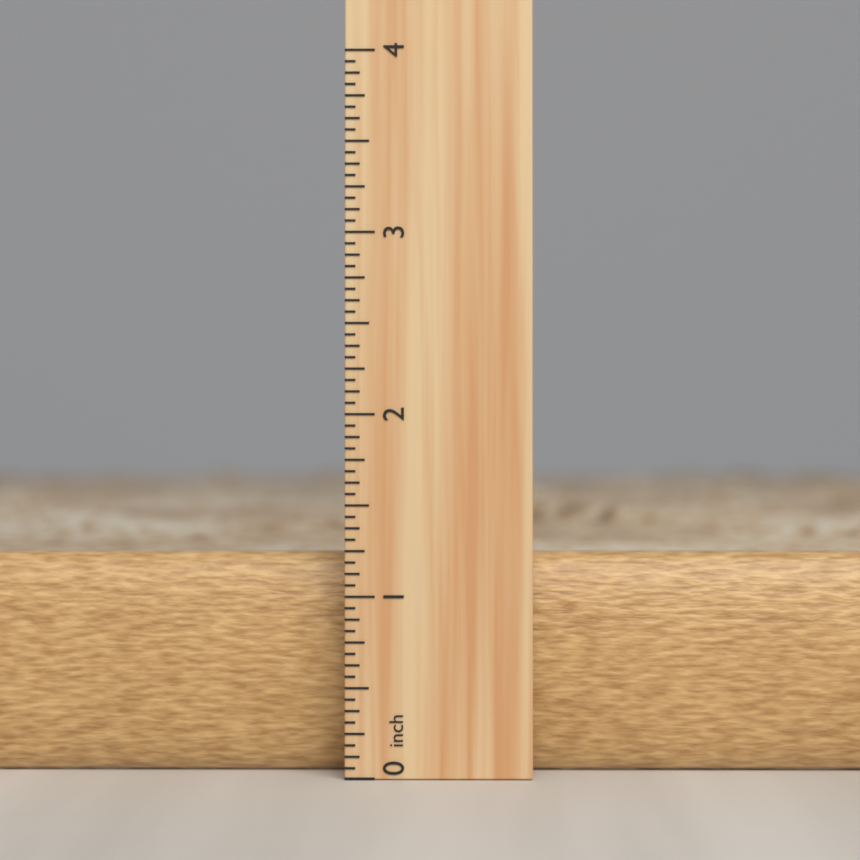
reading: 1.4375 inch
